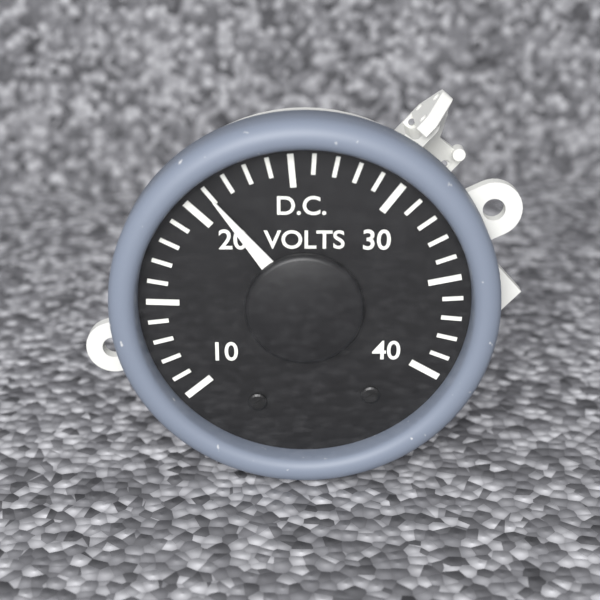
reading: 21 V
